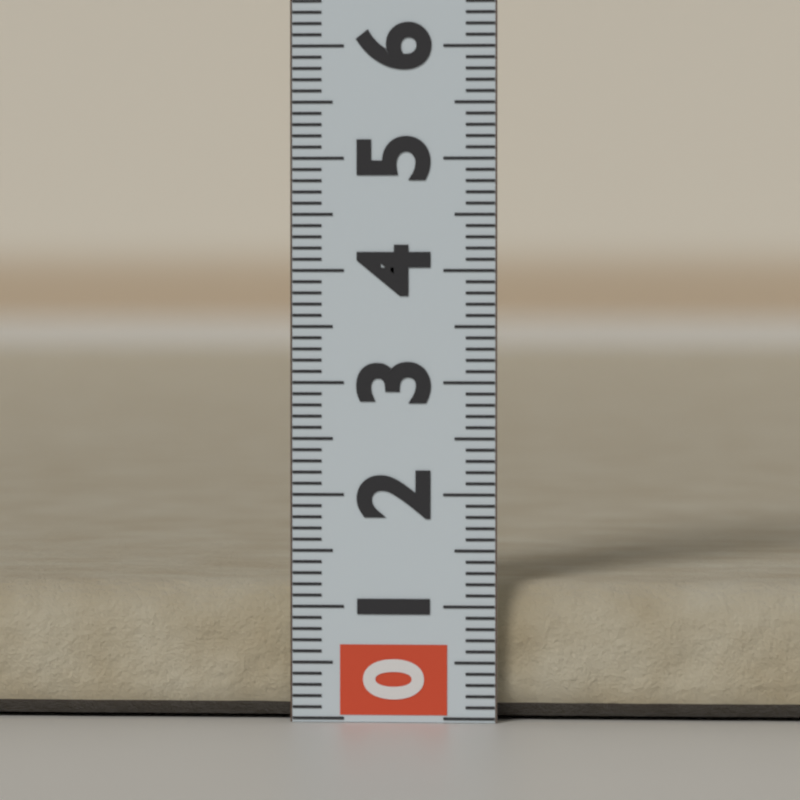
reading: 1.2 (no unit)
